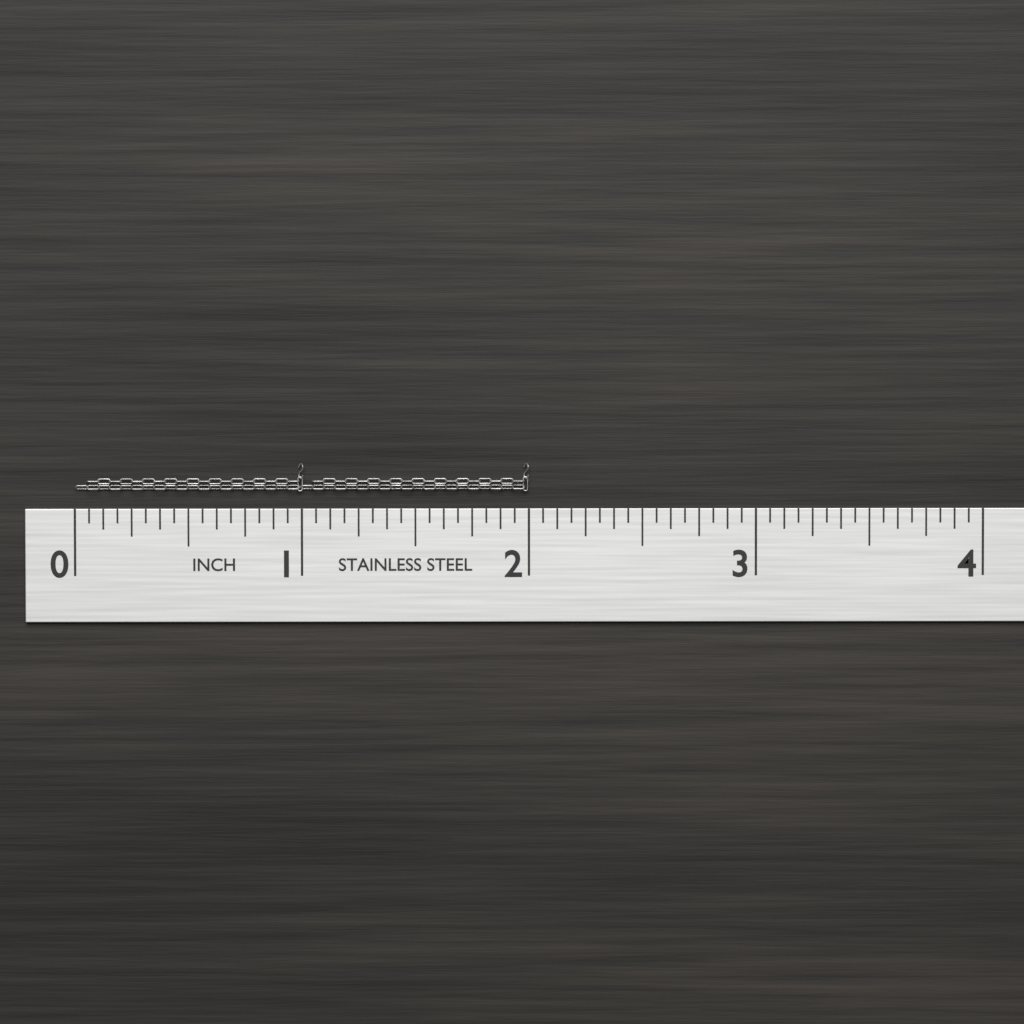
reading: 2.0000 in
